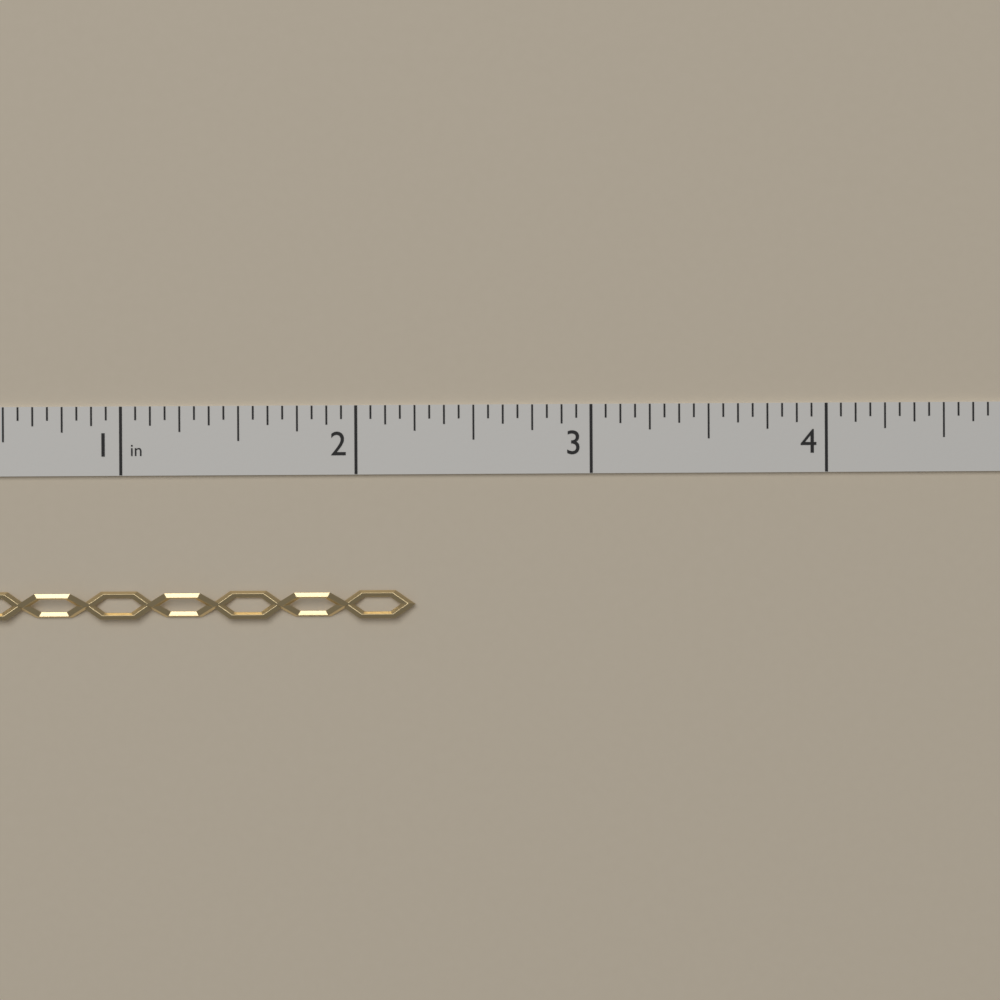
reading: 2.2500 in
